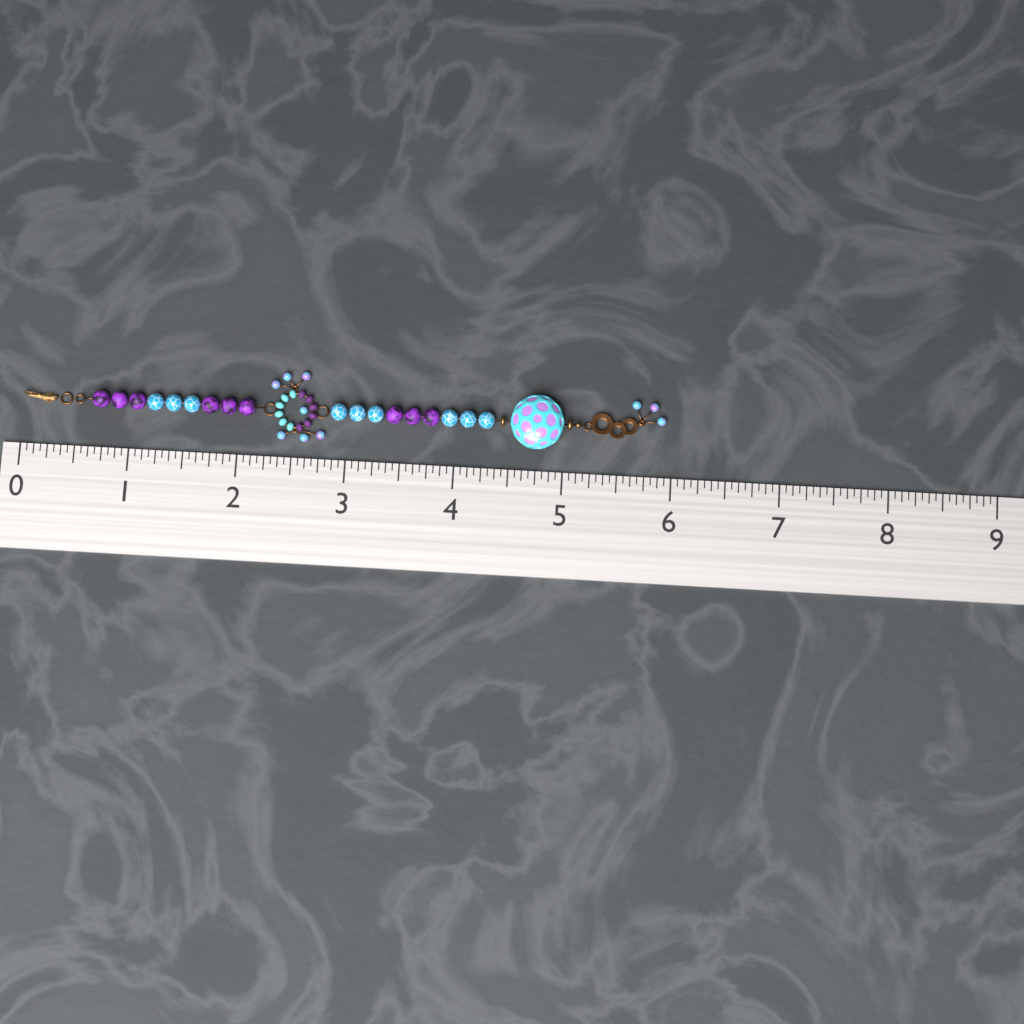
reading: 5.9375 (no unit)
